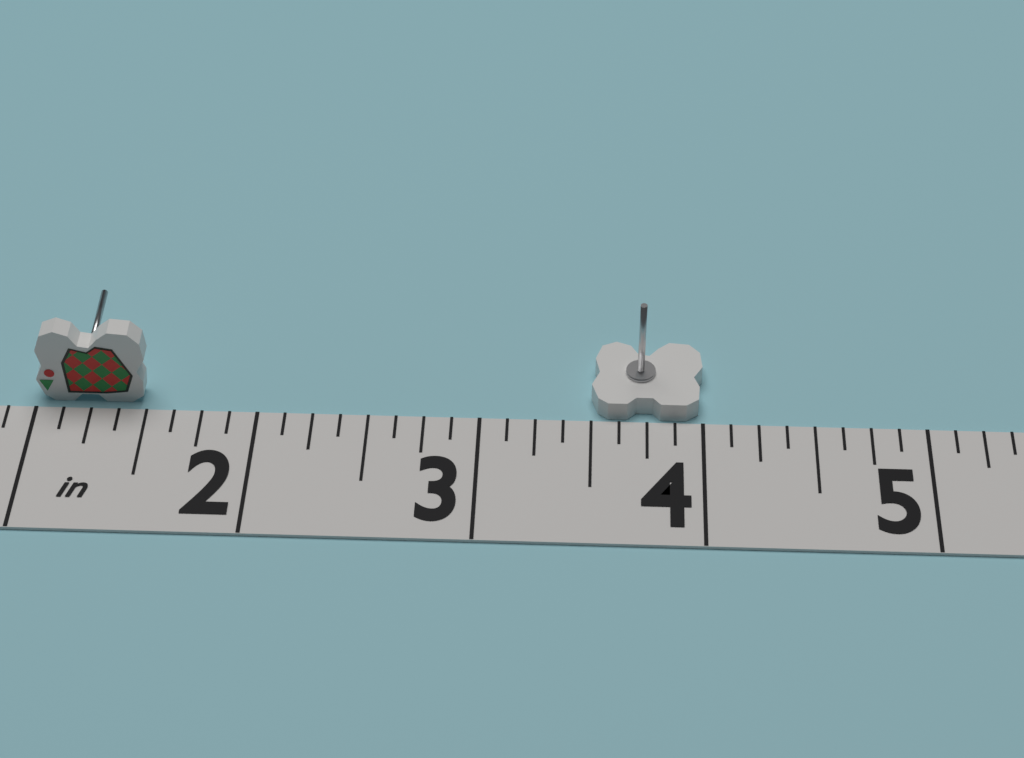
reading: 4.000 in
